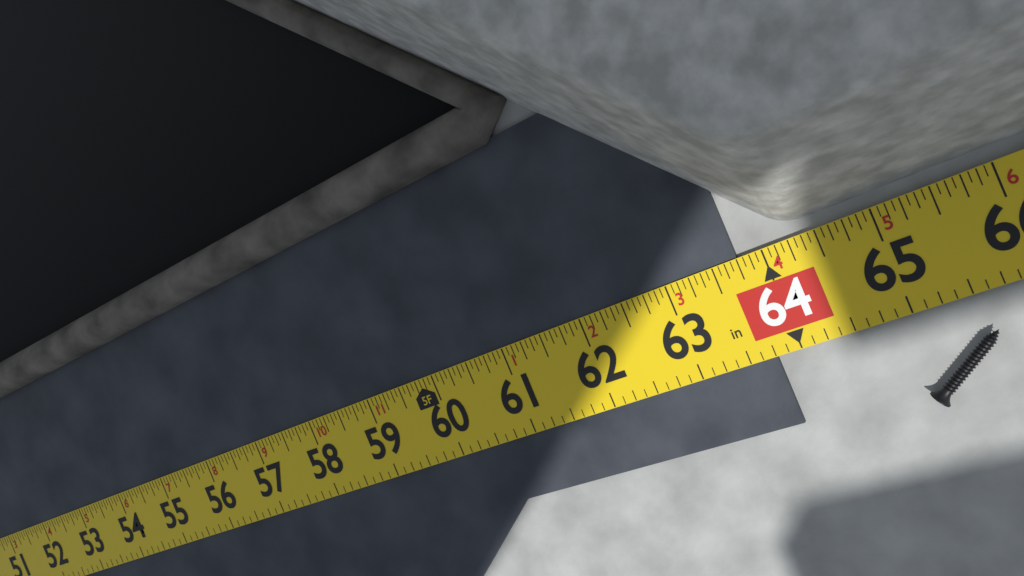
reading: 63.7500 in
